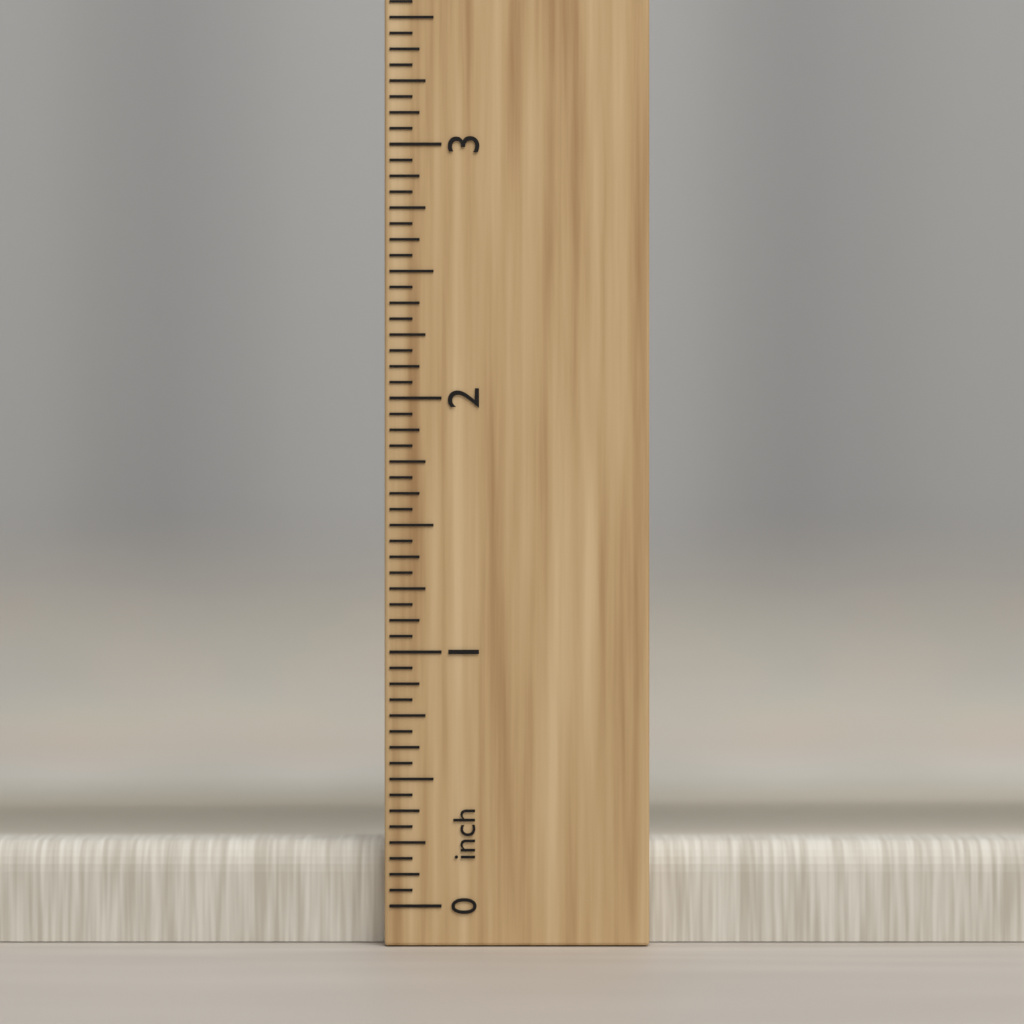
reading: 0.2500 inch
